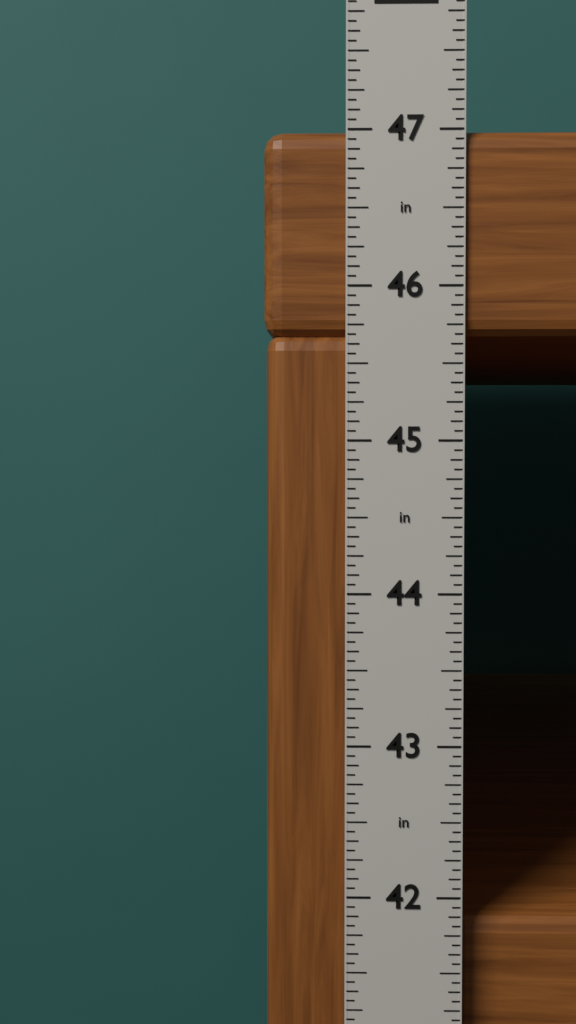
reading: 47.0000 in
